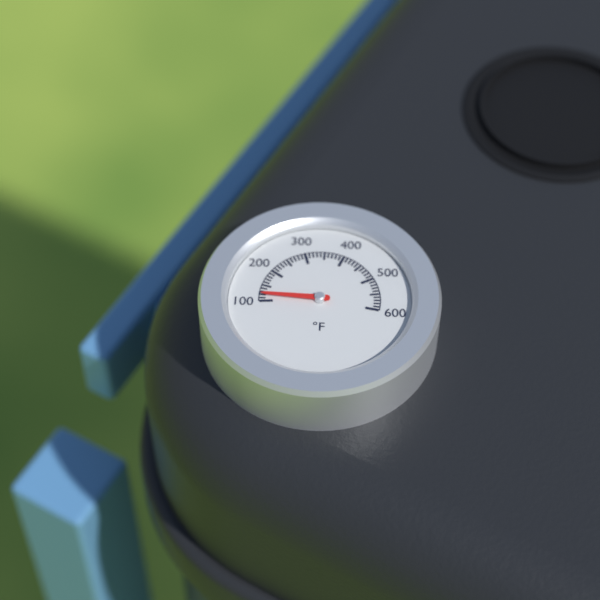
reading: 120 °F
